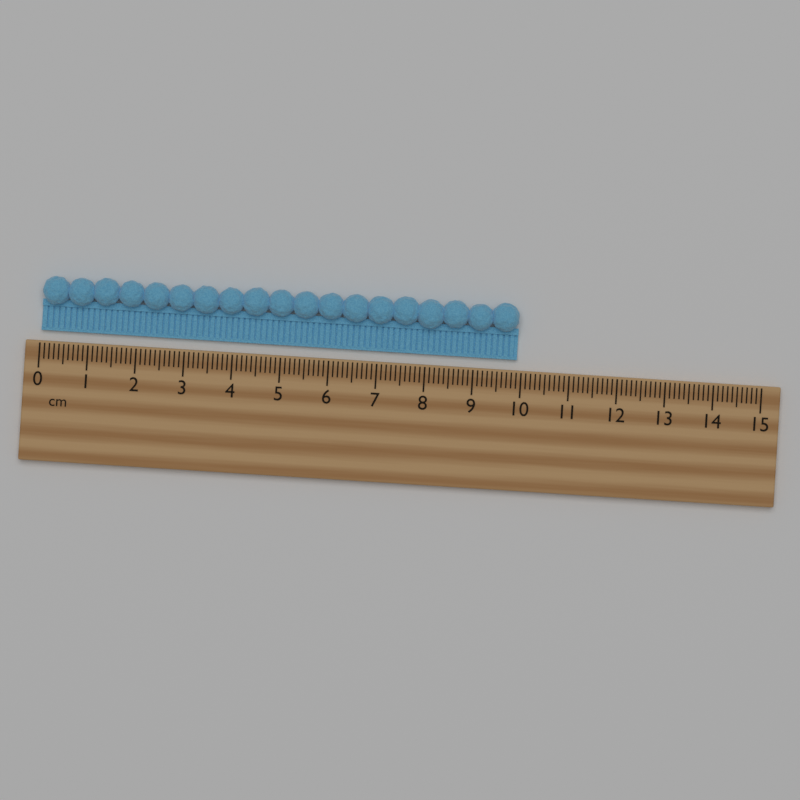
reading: 9.9 cm
